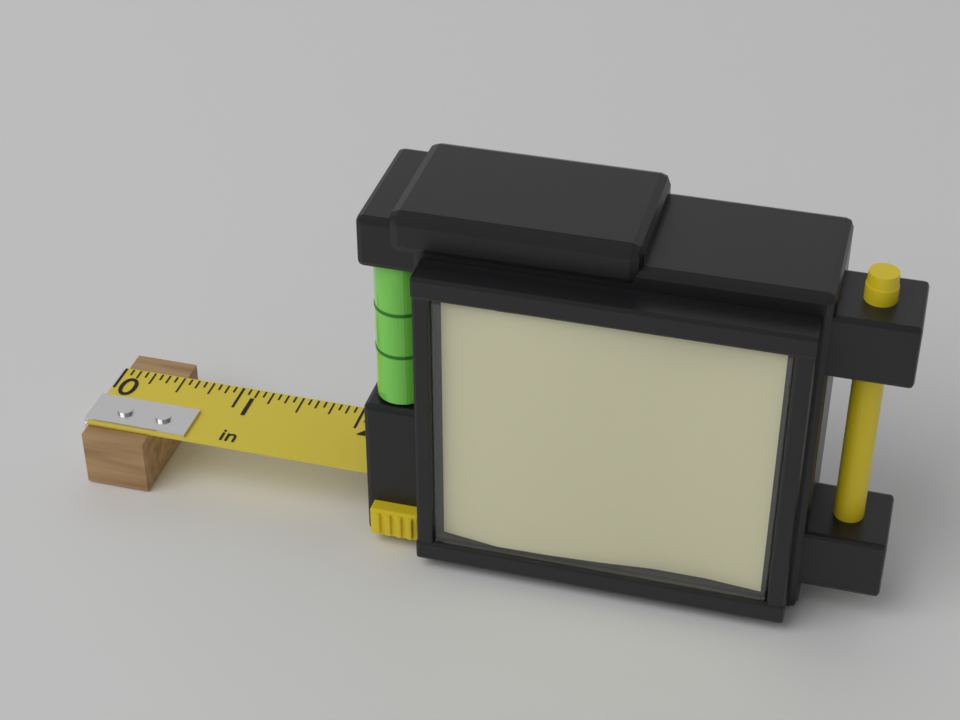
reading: 0.5000 in
